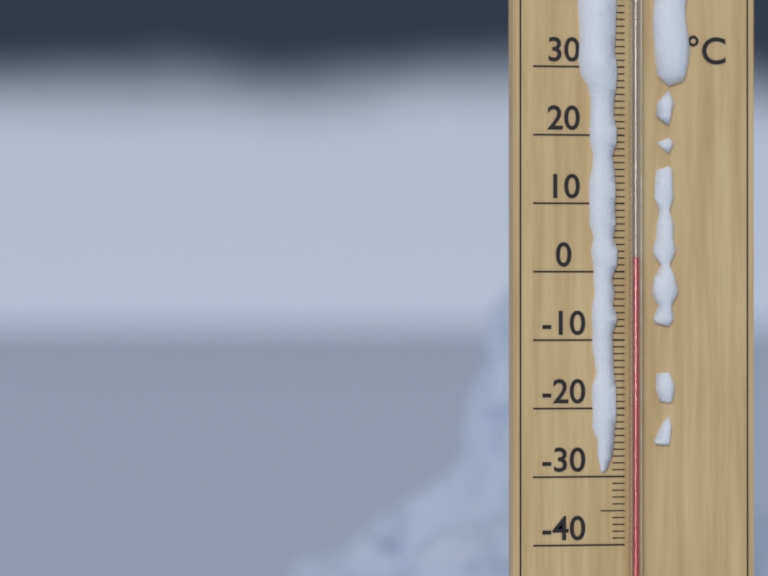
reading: 2 °C
